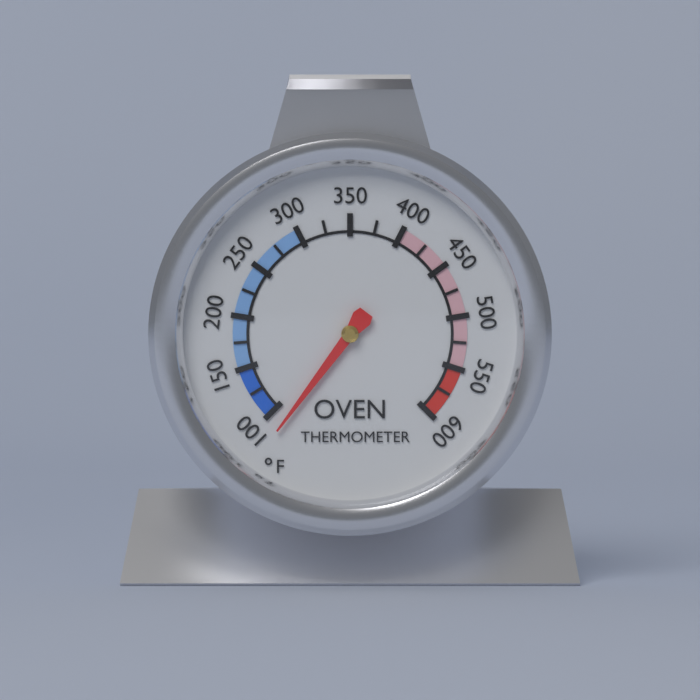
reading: 85 °F
